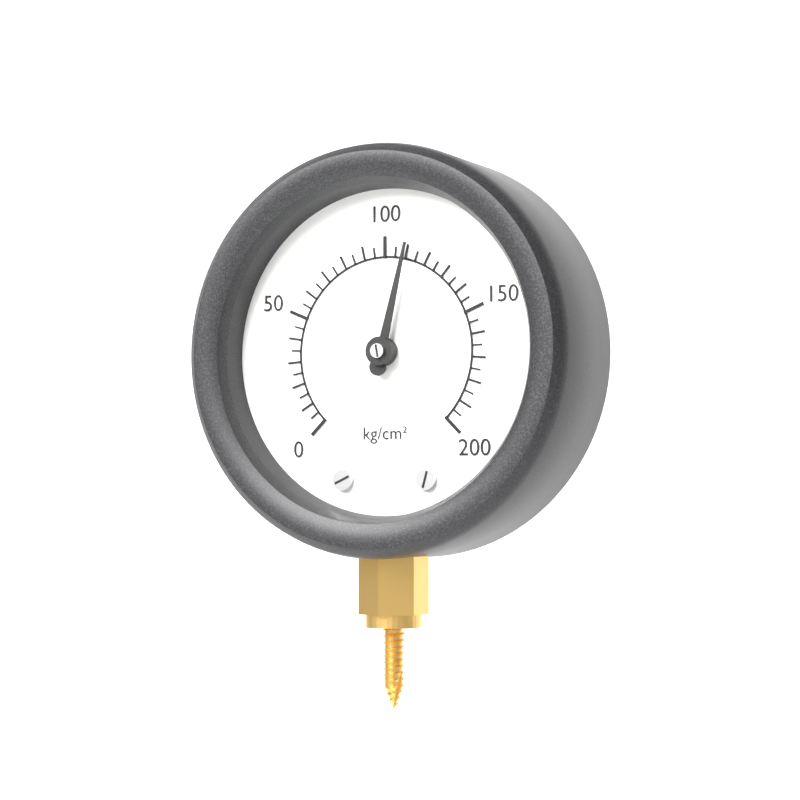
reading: 110 kg/cm²
